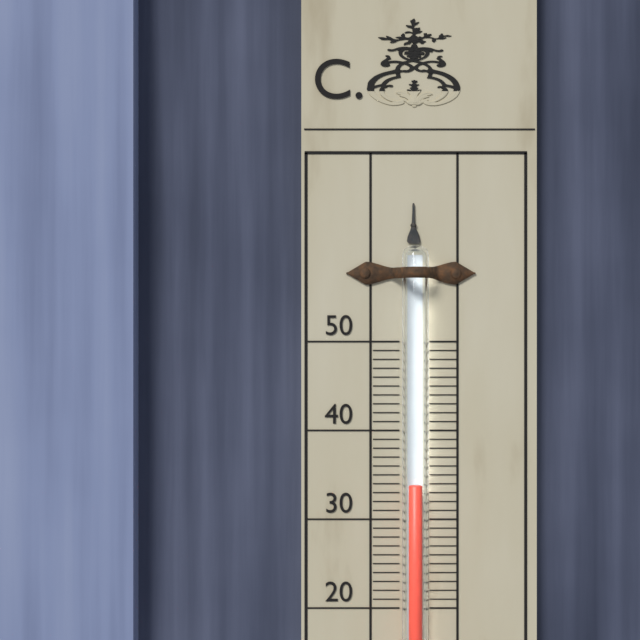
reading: 34 °C
